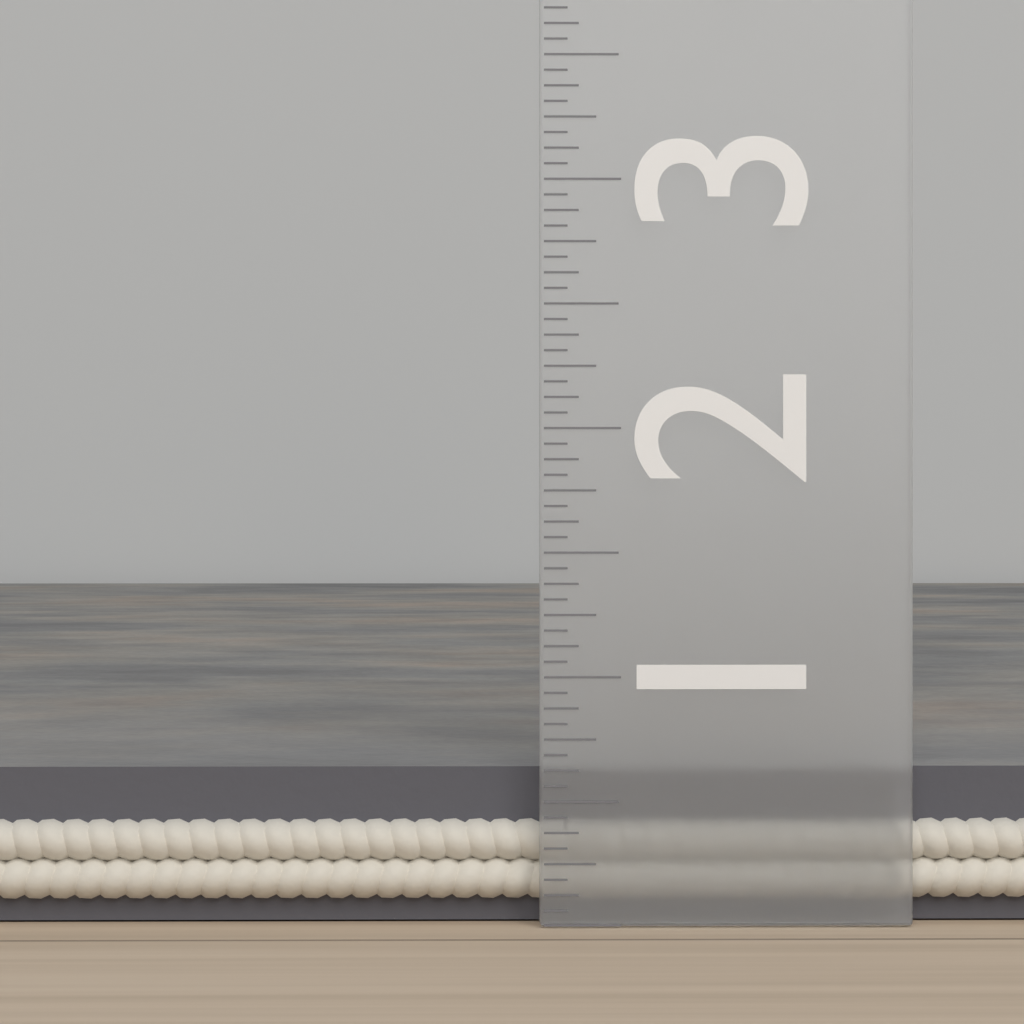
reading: 0.6250 in
